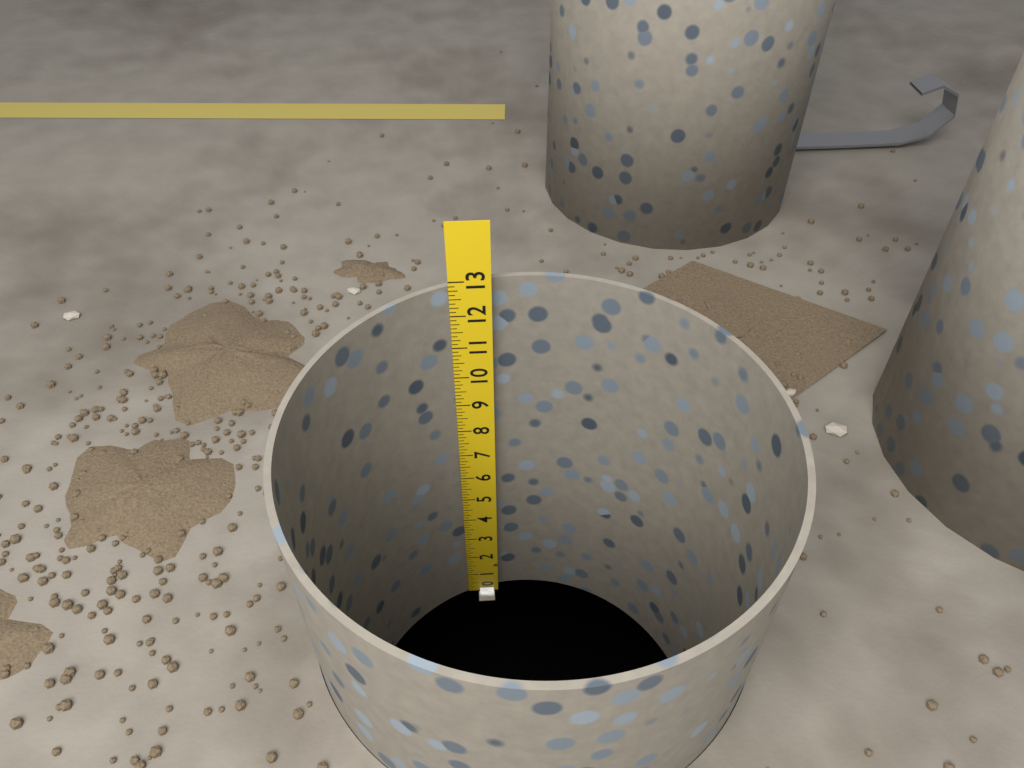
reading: 12.875 in
